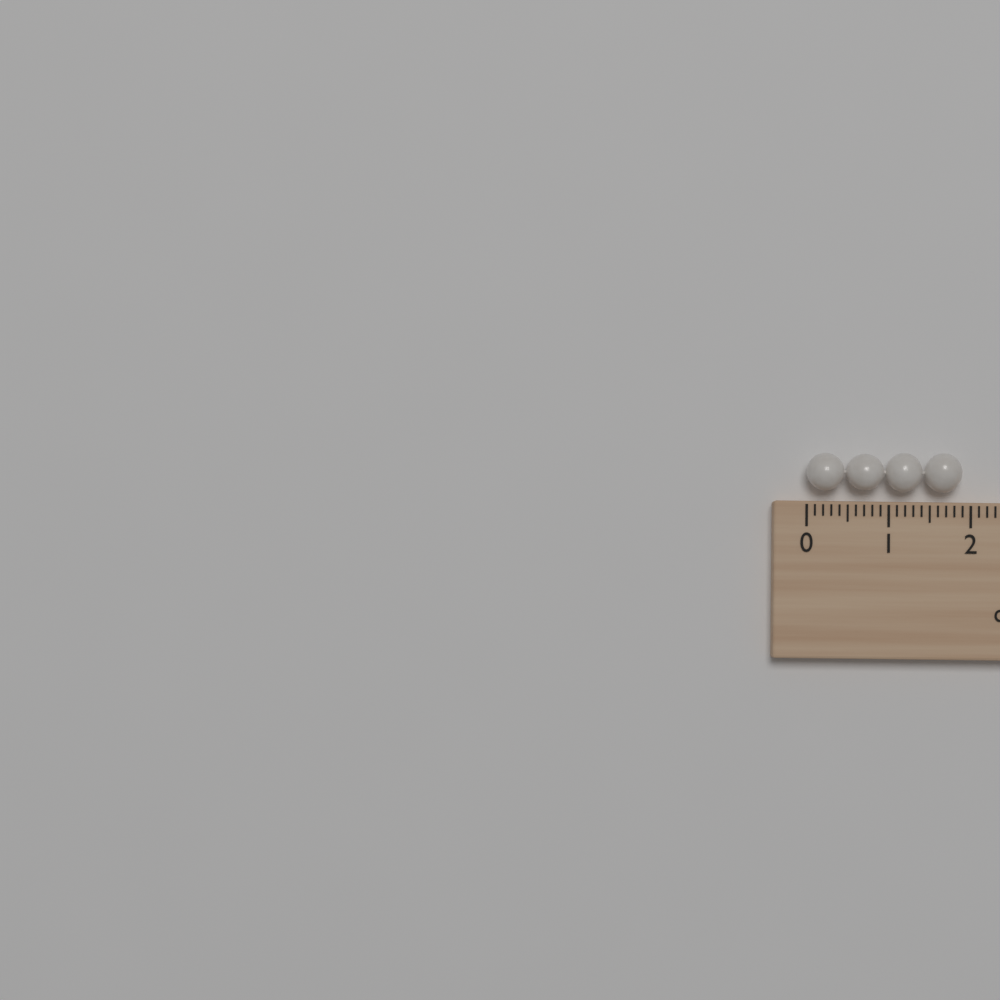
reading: 1.9 cm
